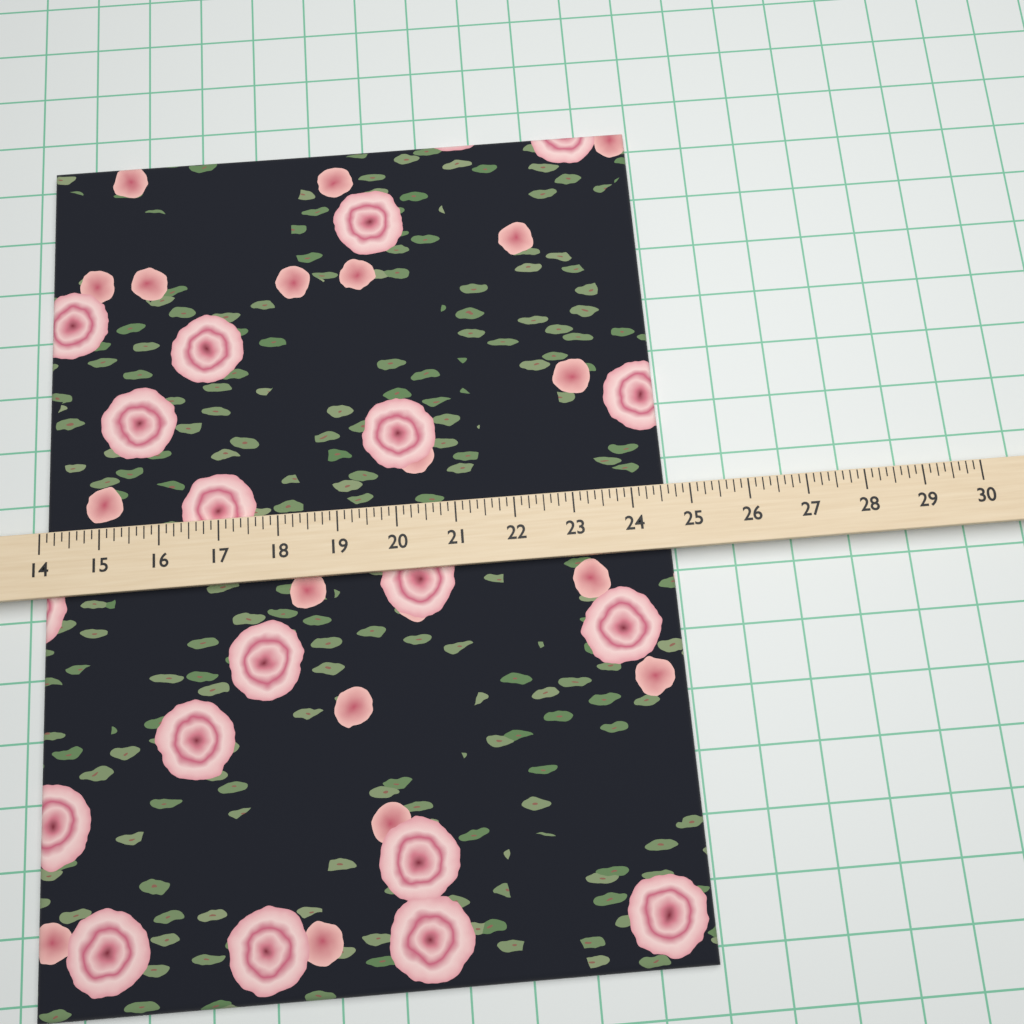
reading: 24.625 (no unit)
